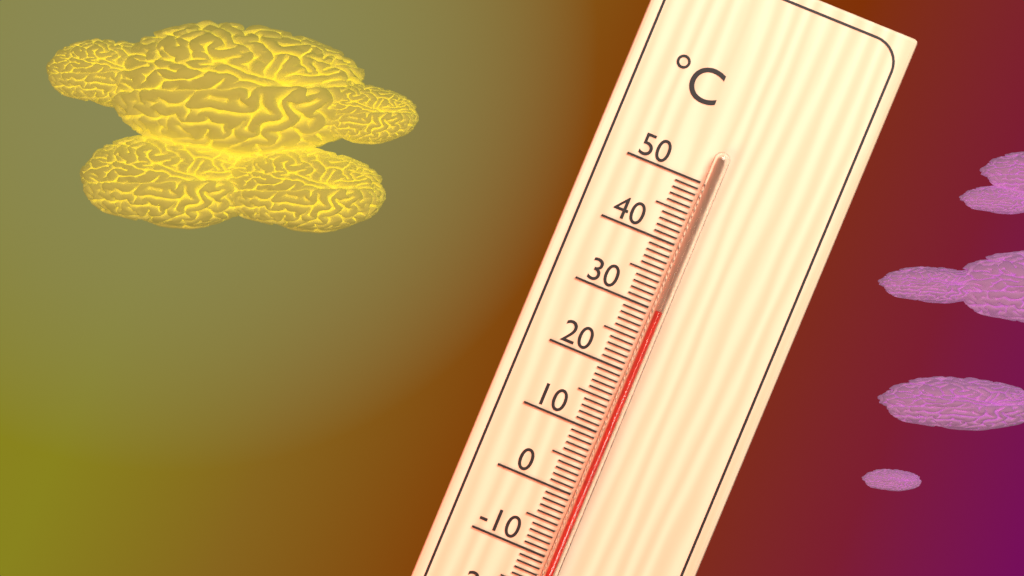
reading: 30 °C
